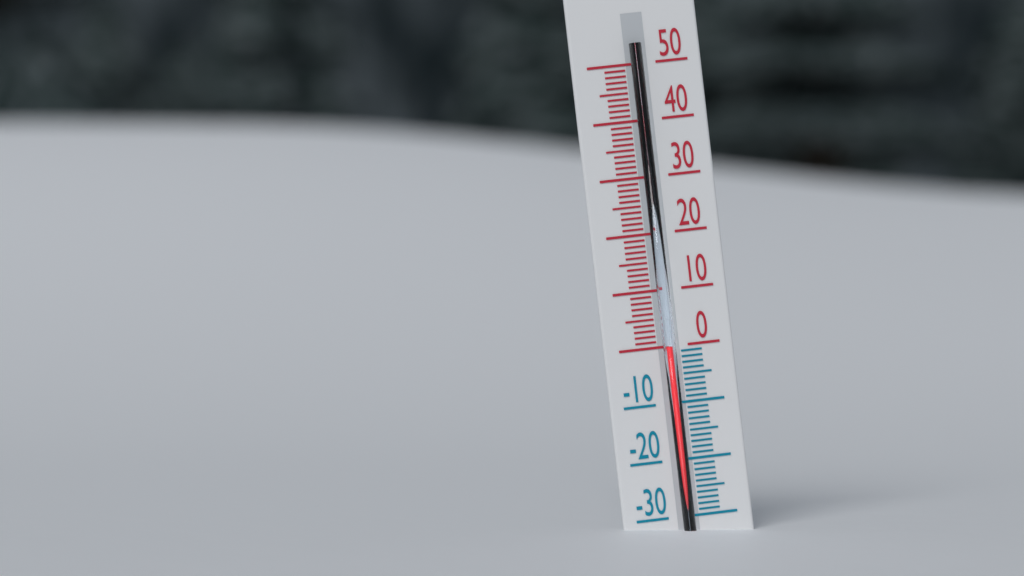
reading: 0 (no unit)
